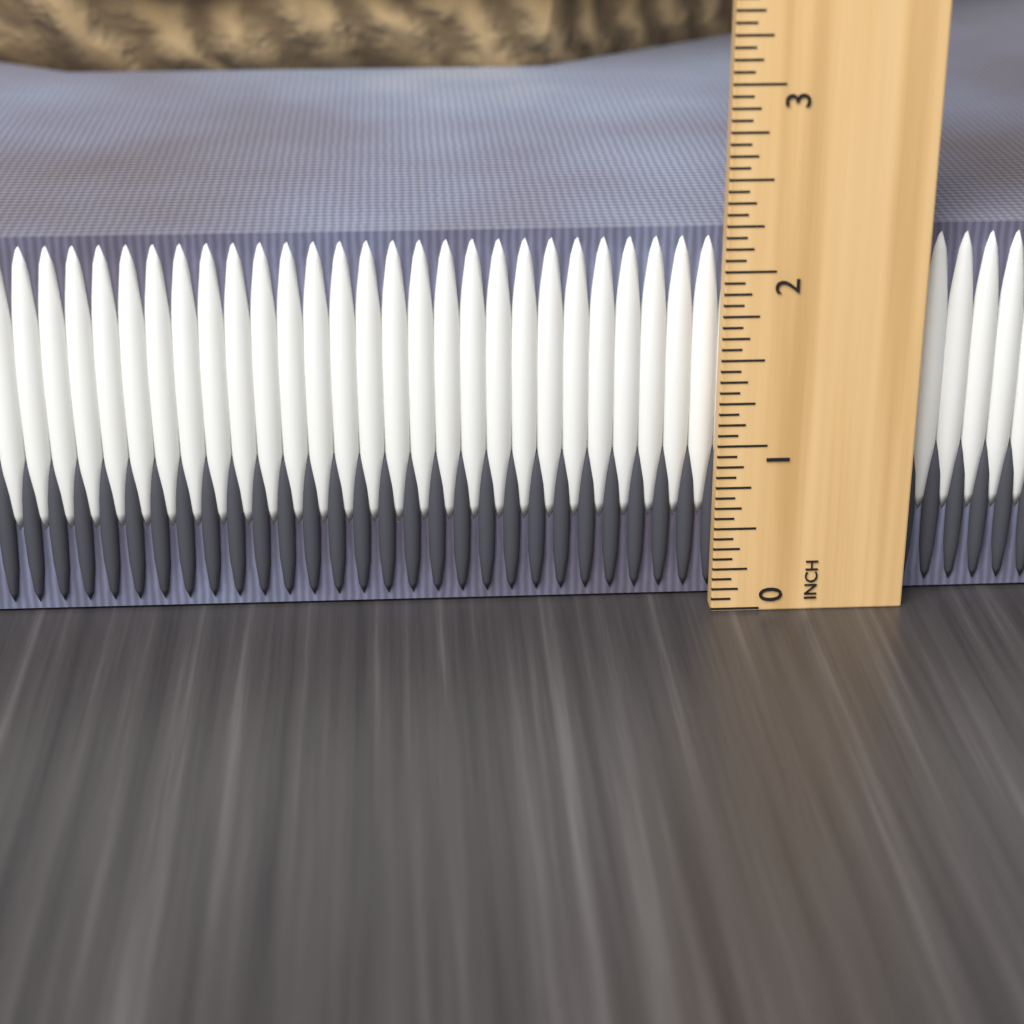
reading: 2.1875 in
